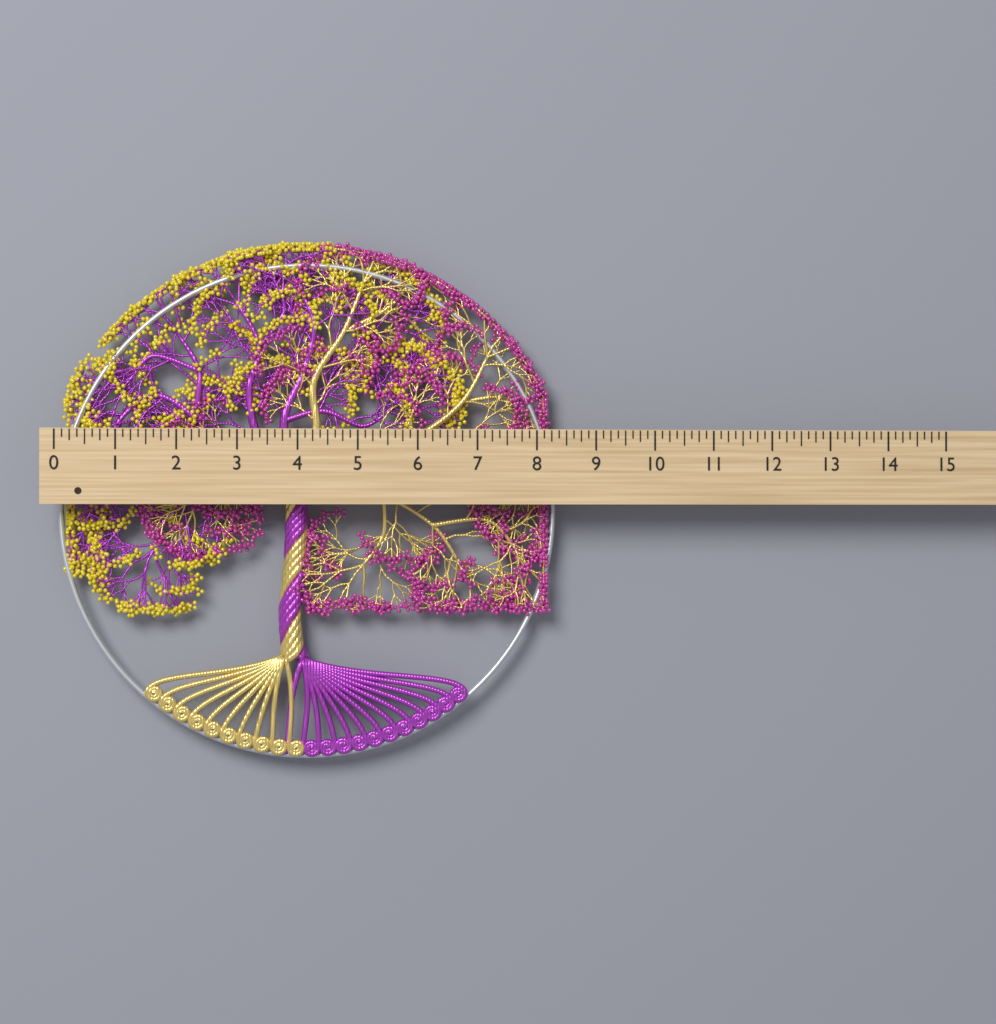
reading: 8.375 (no unit)
